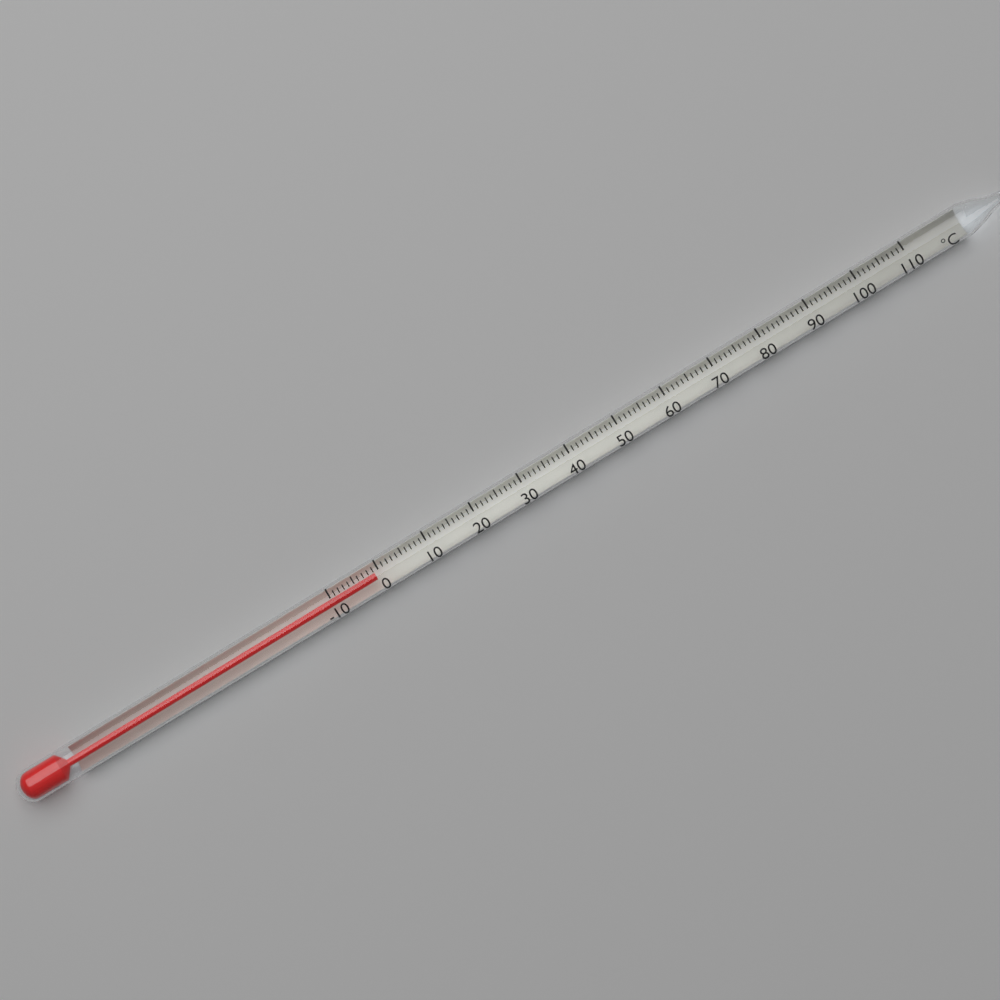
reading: -1 °C
